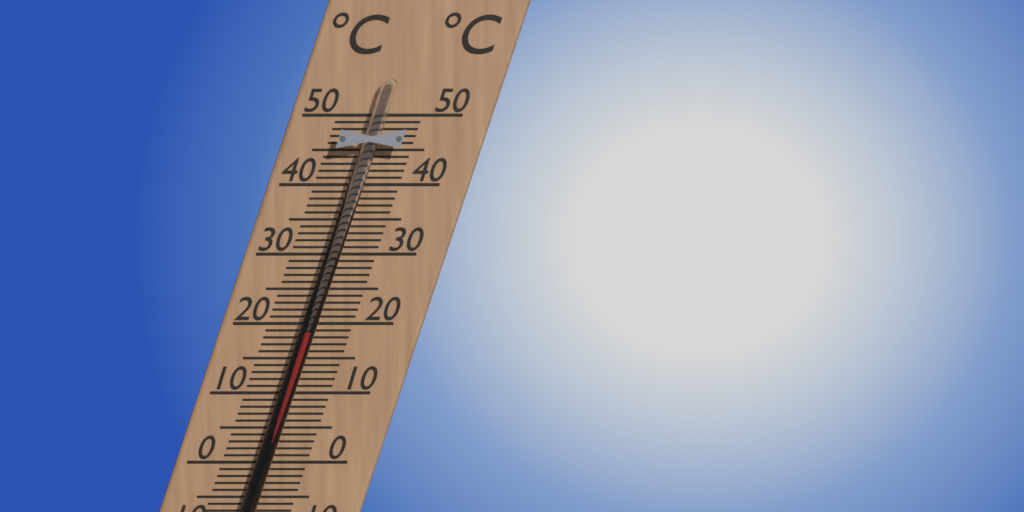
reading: 19 °C
